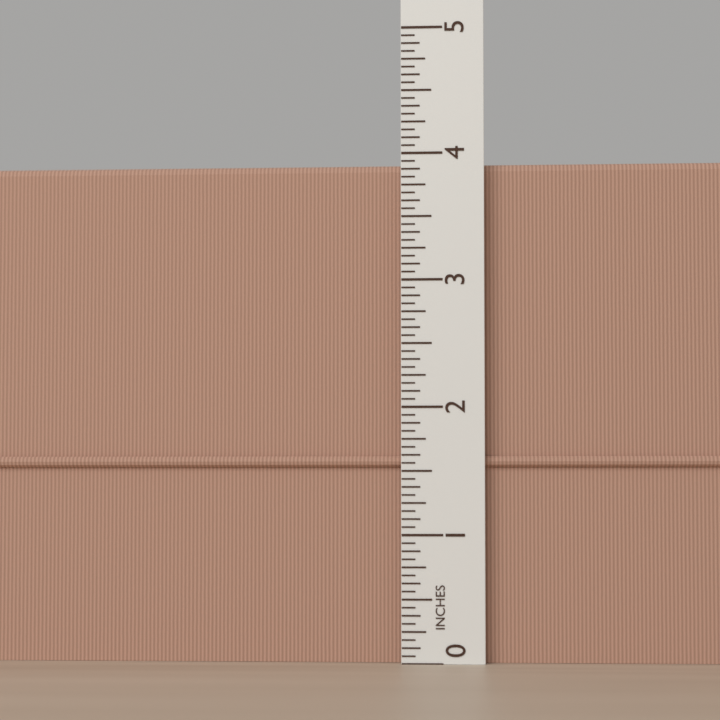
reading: 3.9375 in
